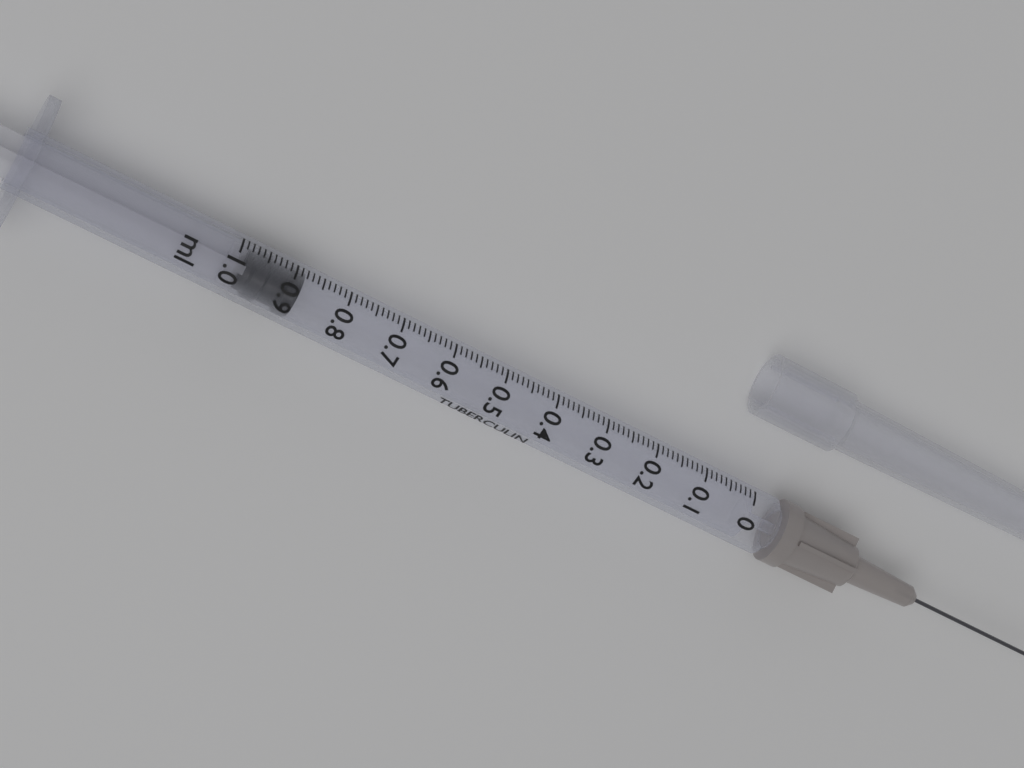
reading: 0.88 ml
